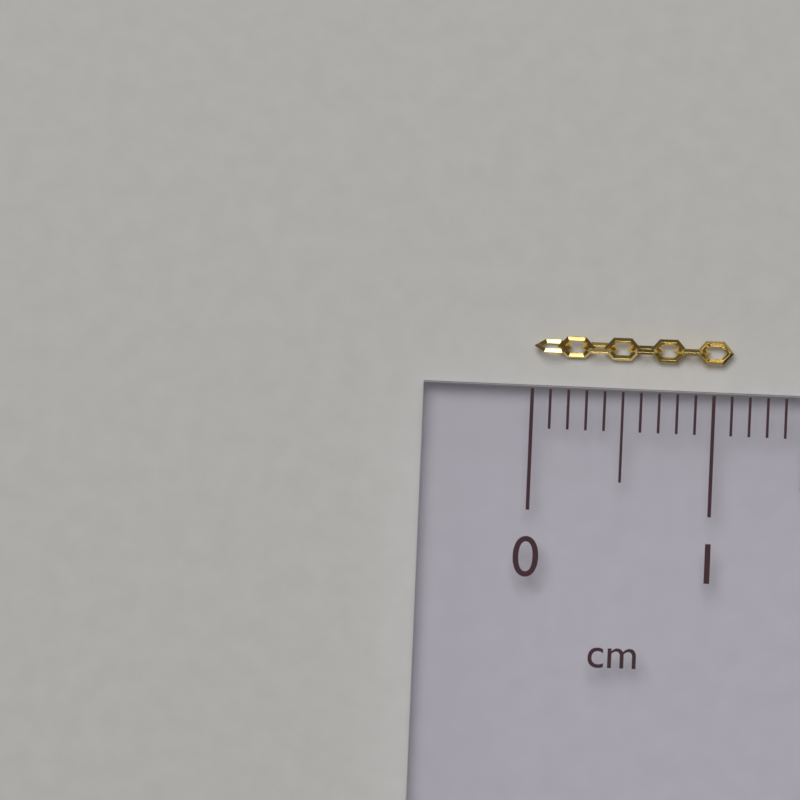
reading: 1.1 cm
